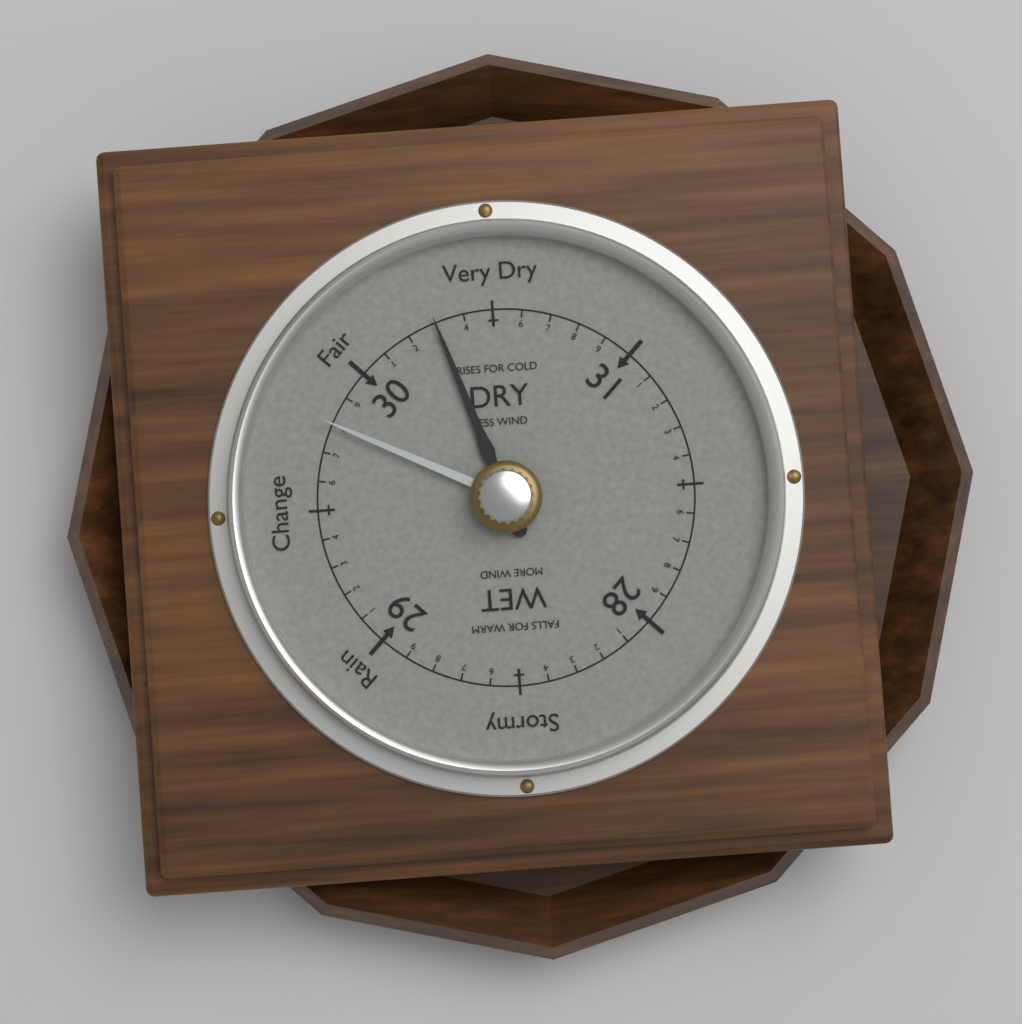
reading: 30.3 (no unit)
